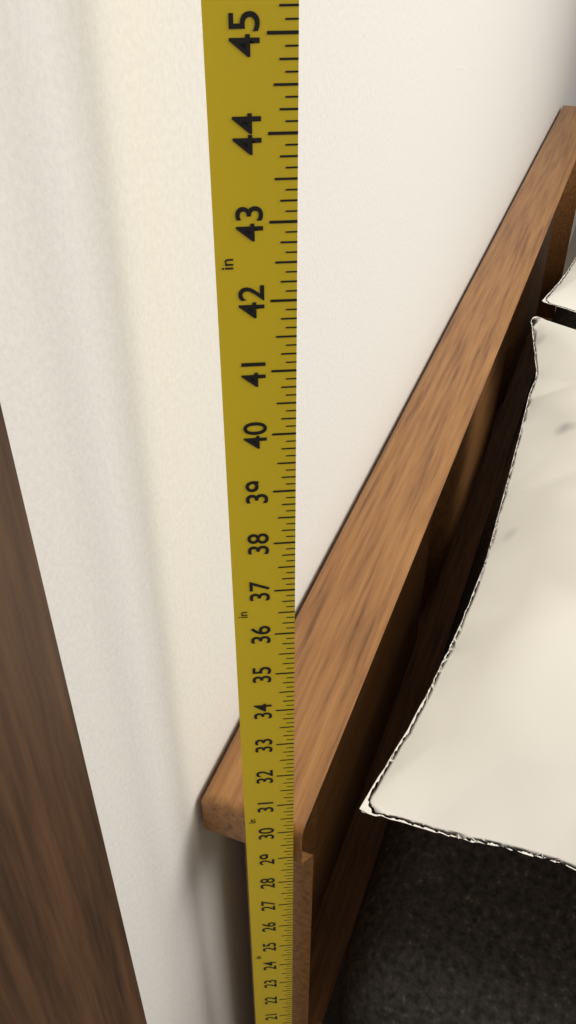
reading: 29.875 in
